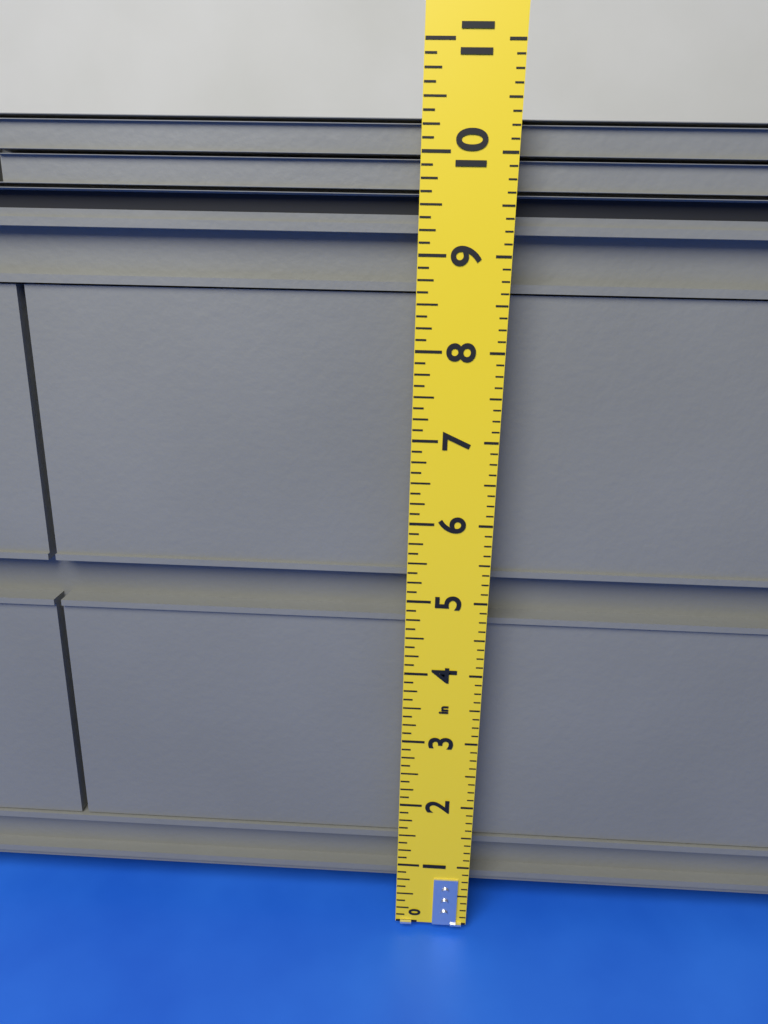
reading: 10.375 in
